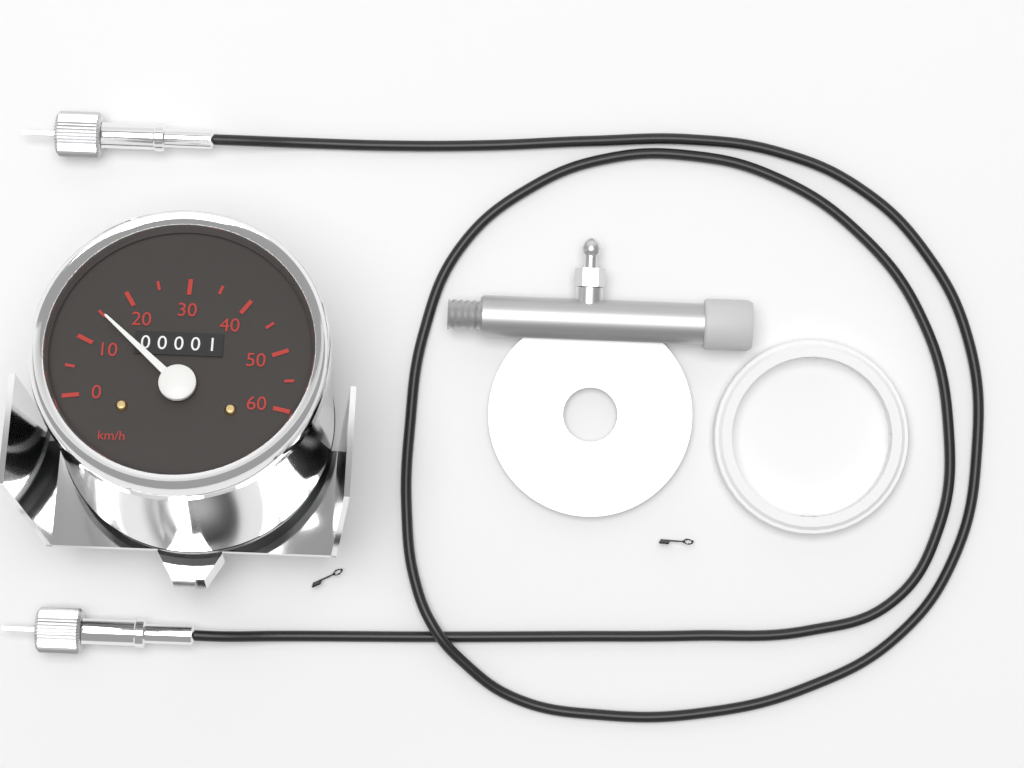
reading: 15 km/h
